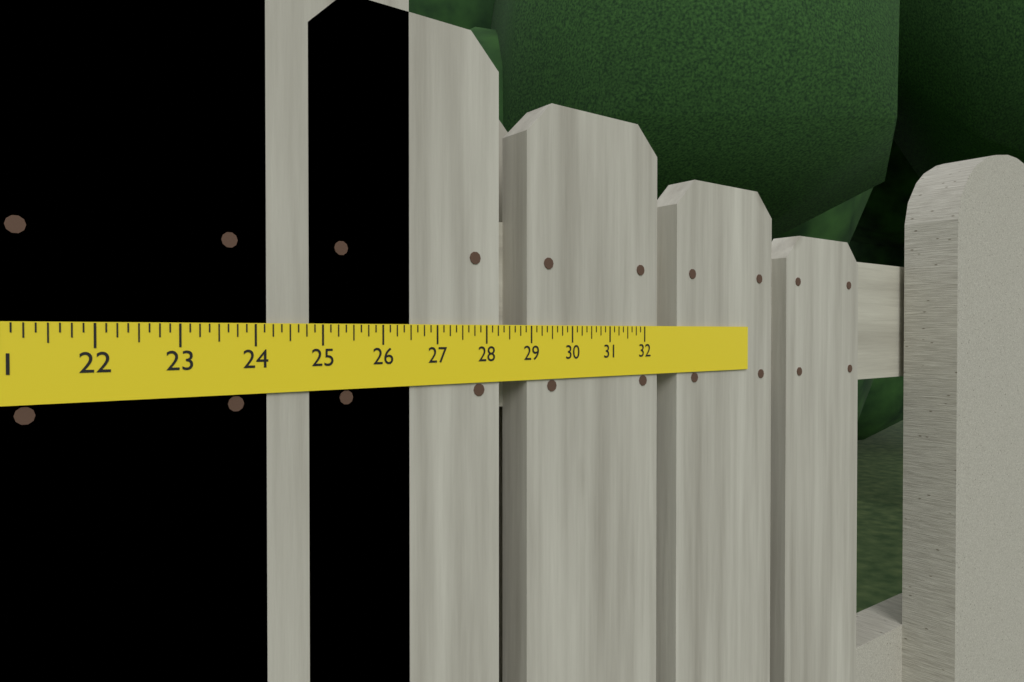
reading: 26.500 in
